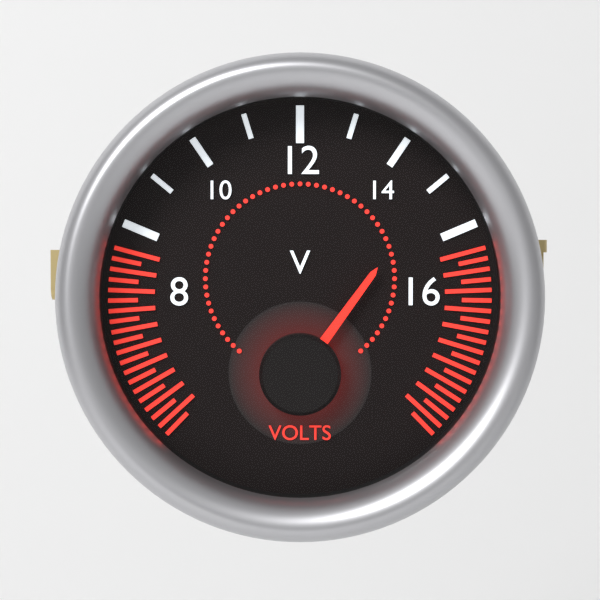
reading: 15 V
